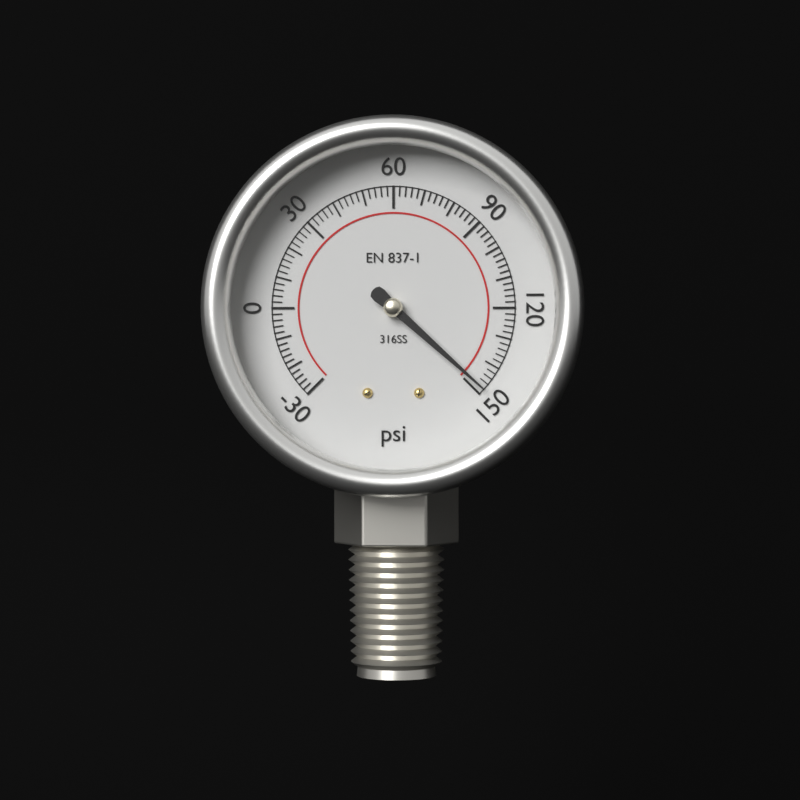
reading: 148 psi
